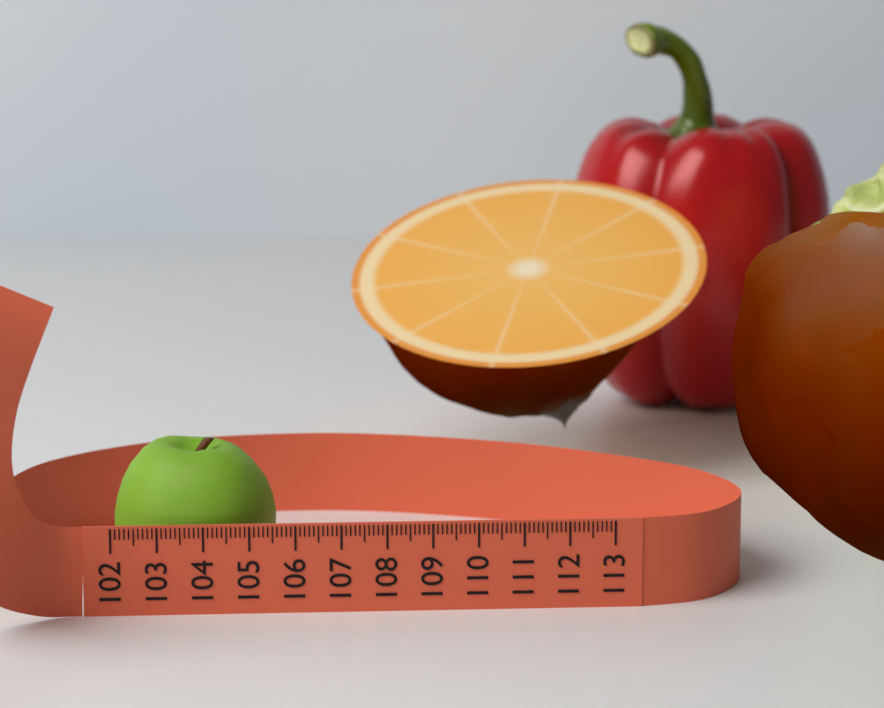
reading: 105.6 (no unit)
